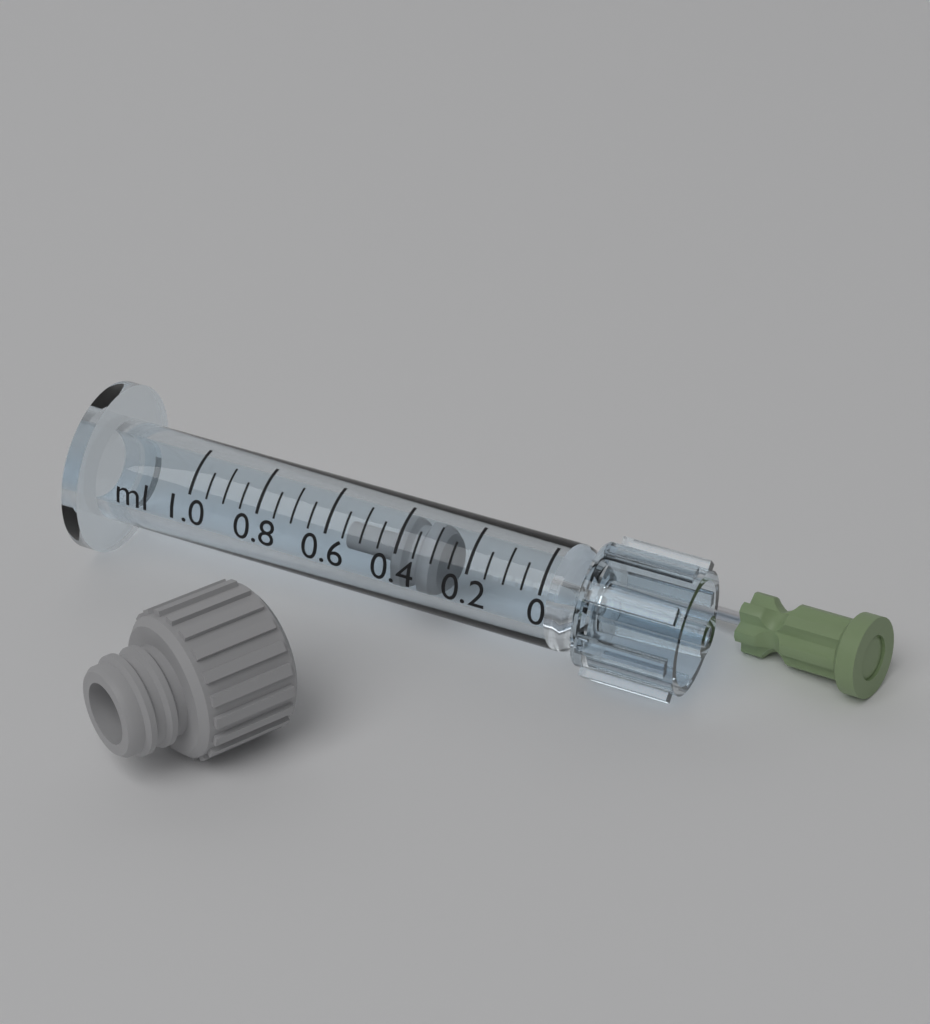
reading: 0.30 ml
